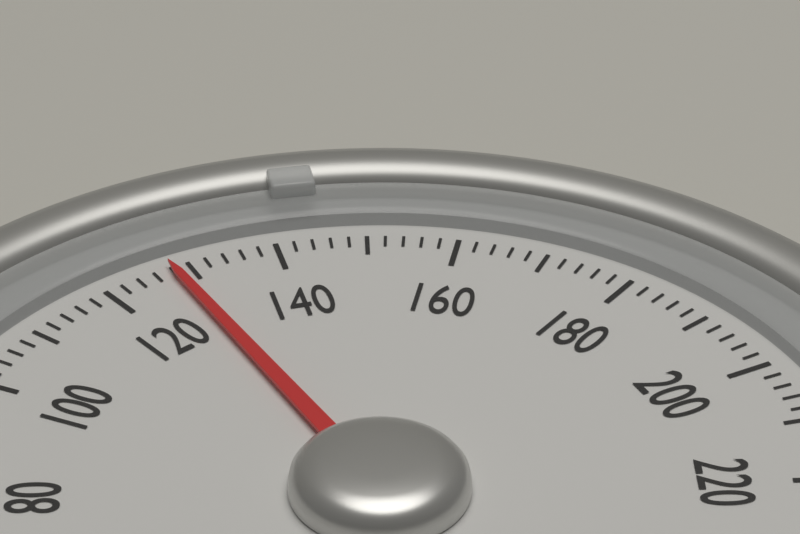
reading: 128 lb
